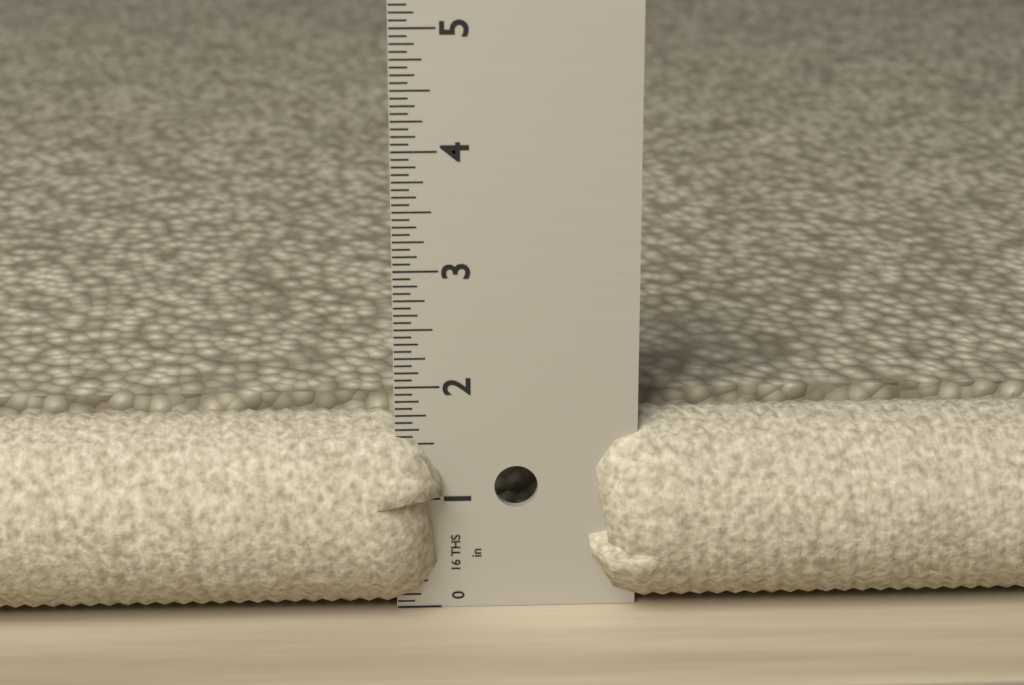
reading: 1.6875 in
